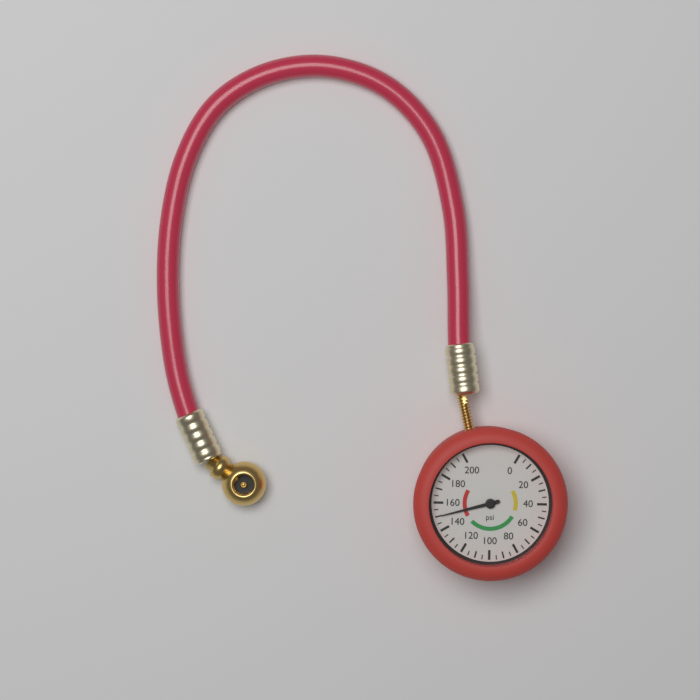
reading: 150 psi
